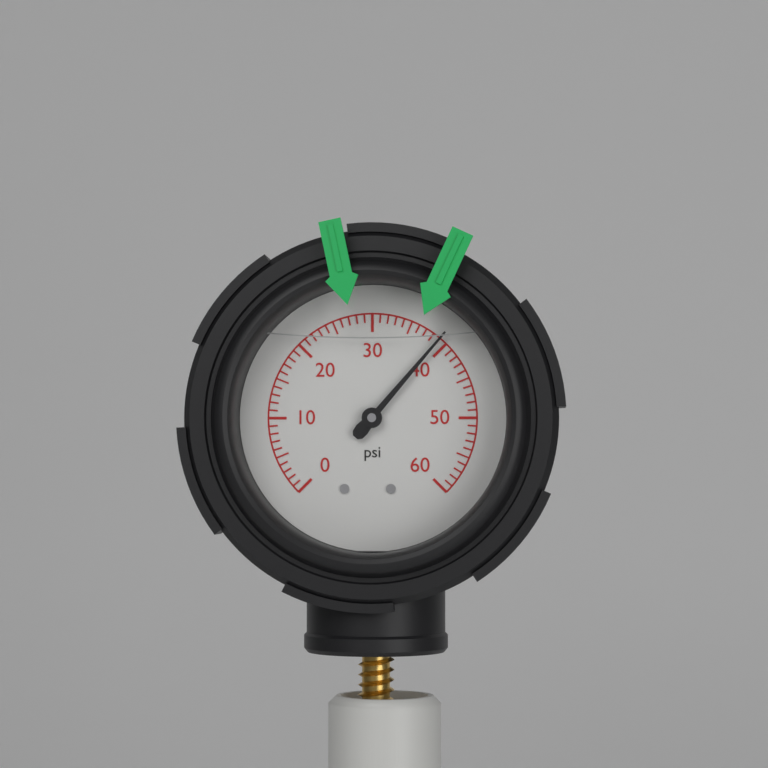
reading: 39 psi
